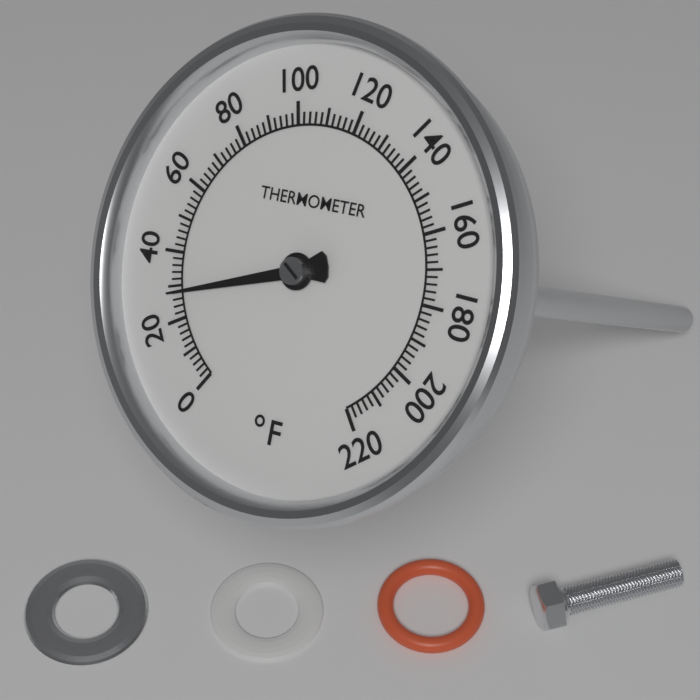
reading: 28 °F
